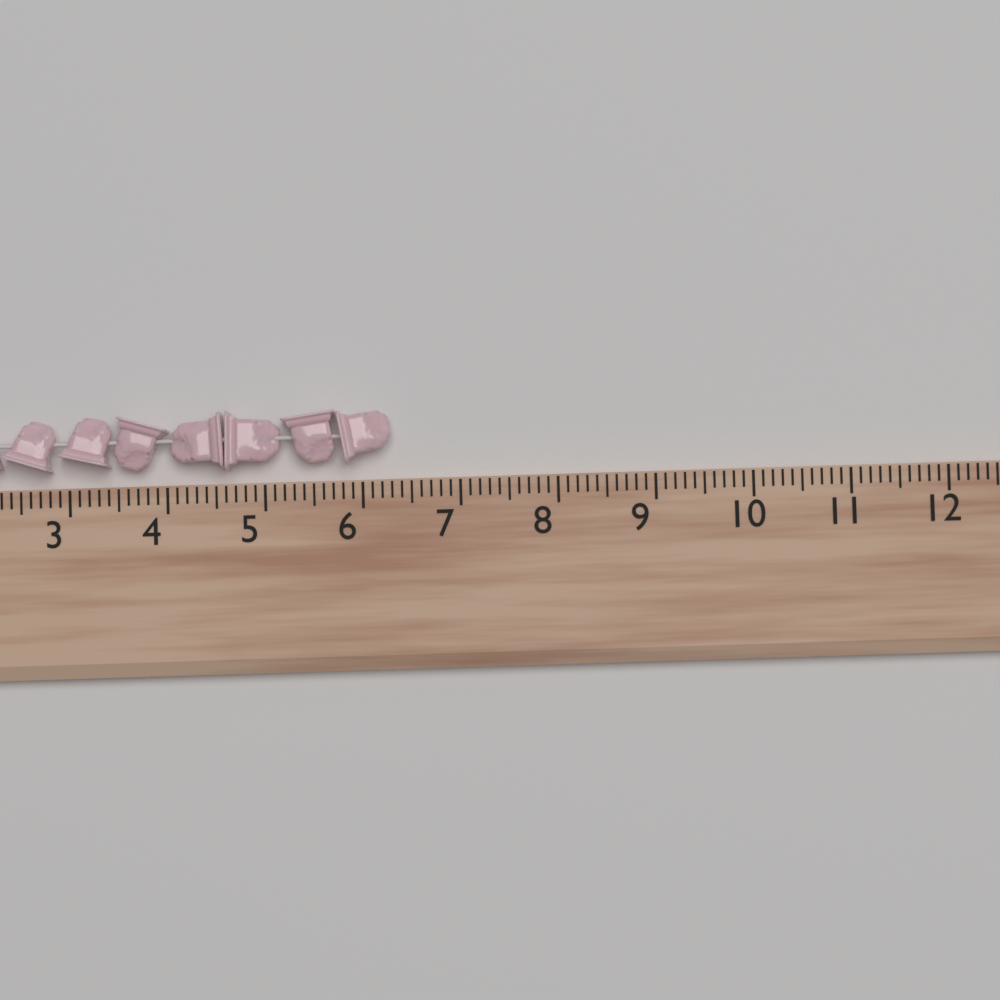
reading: 6.3 (no unit)
